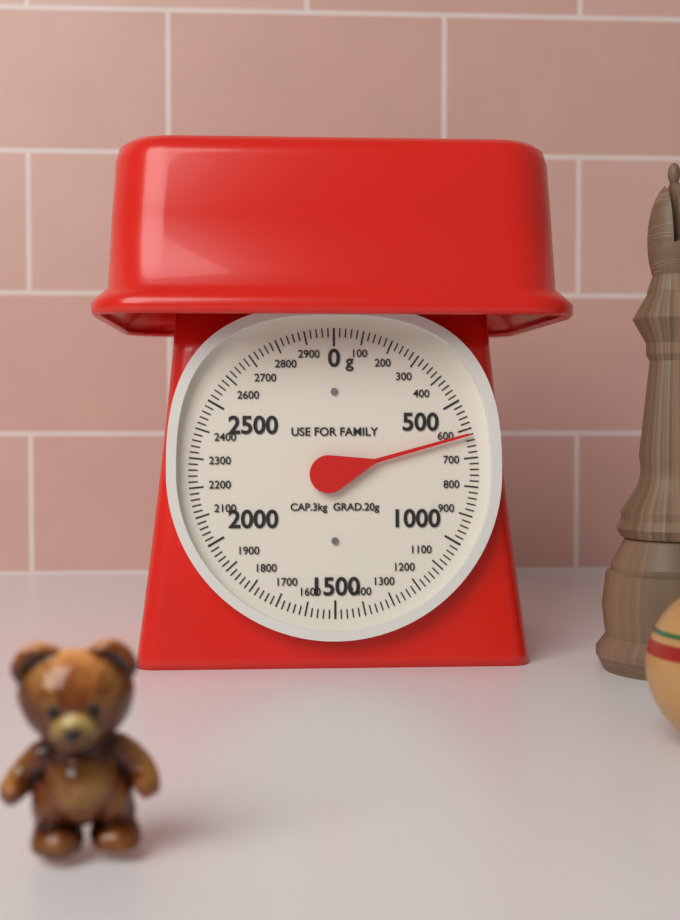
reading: 620 g
